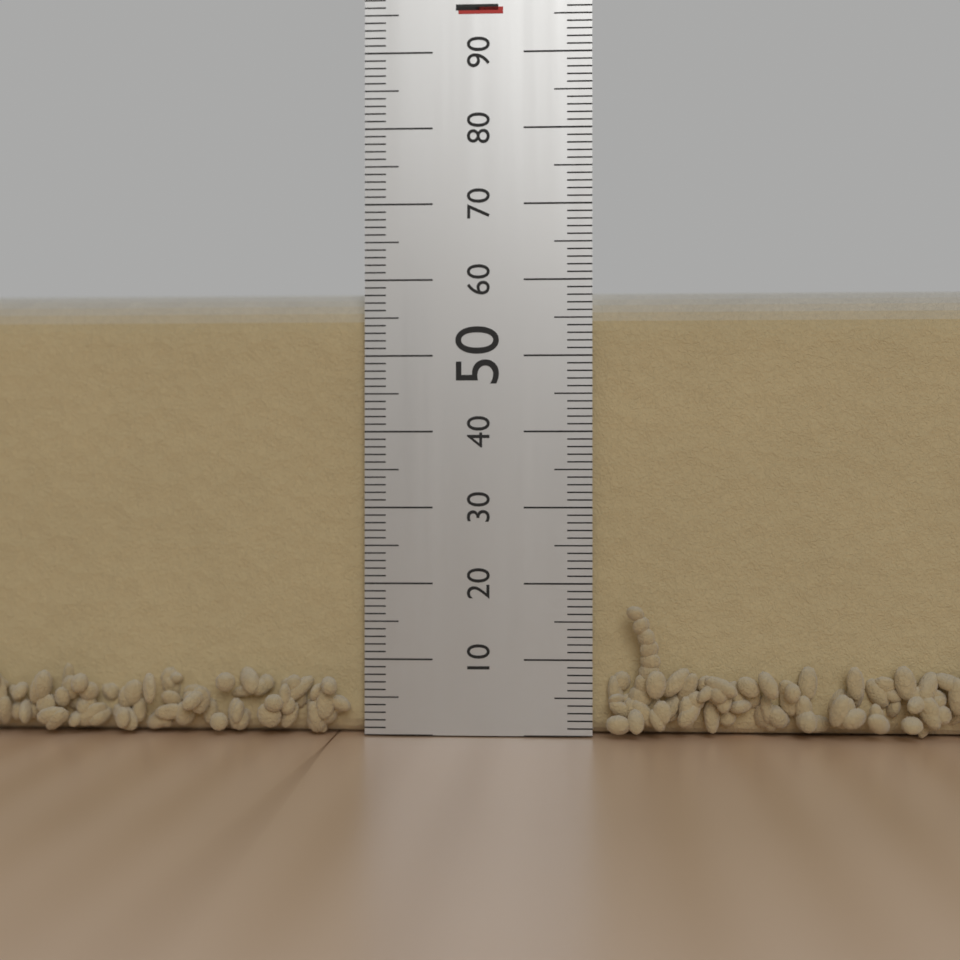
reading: 59 mm
